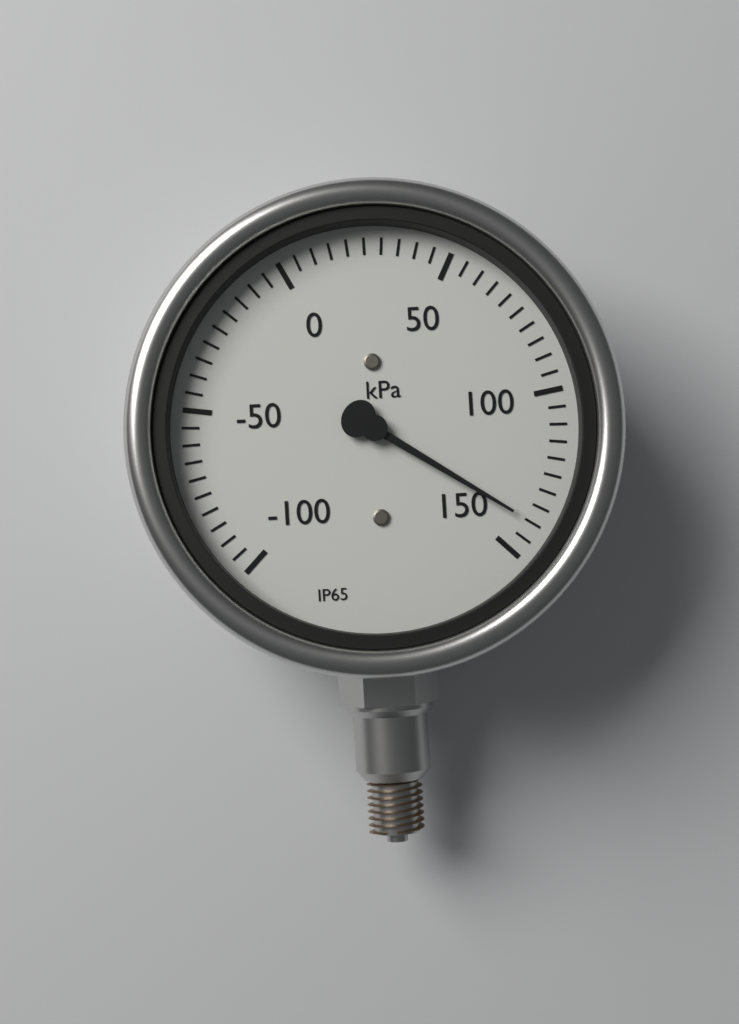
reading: 140 kPa
